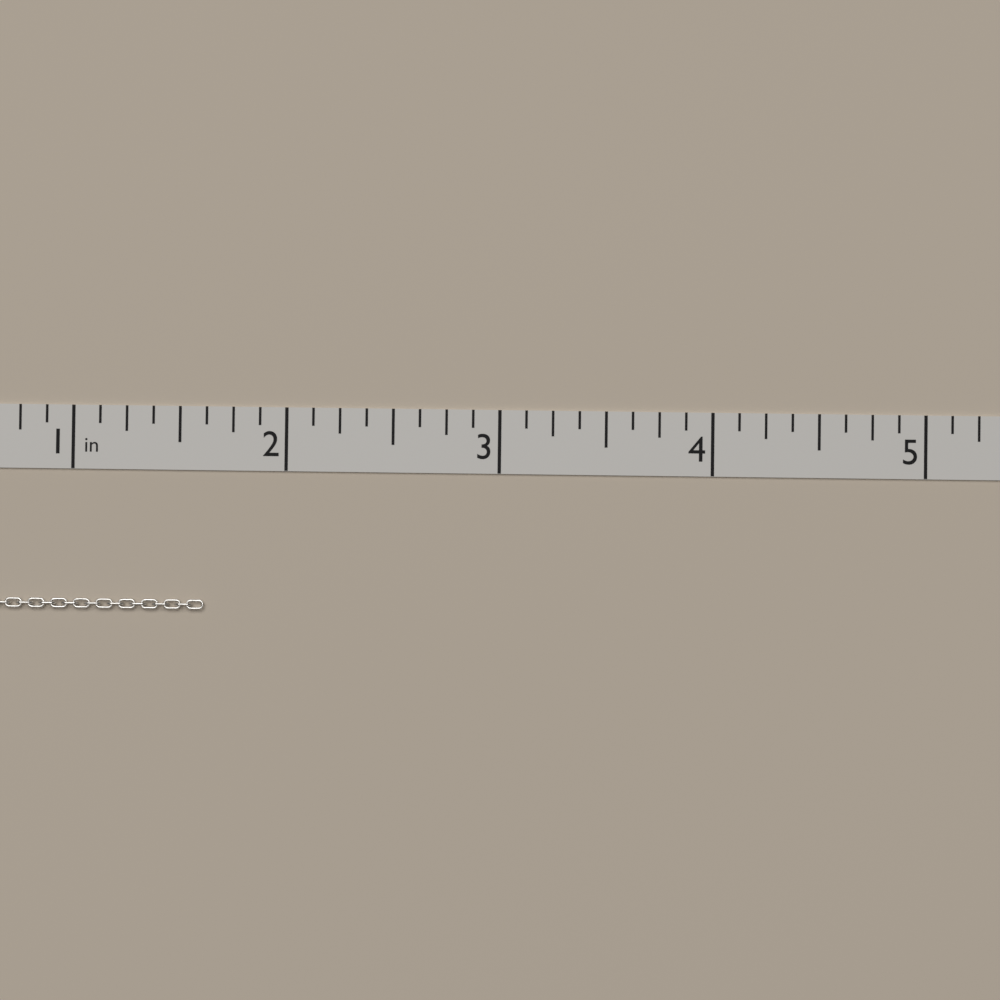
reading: 1.625 in
